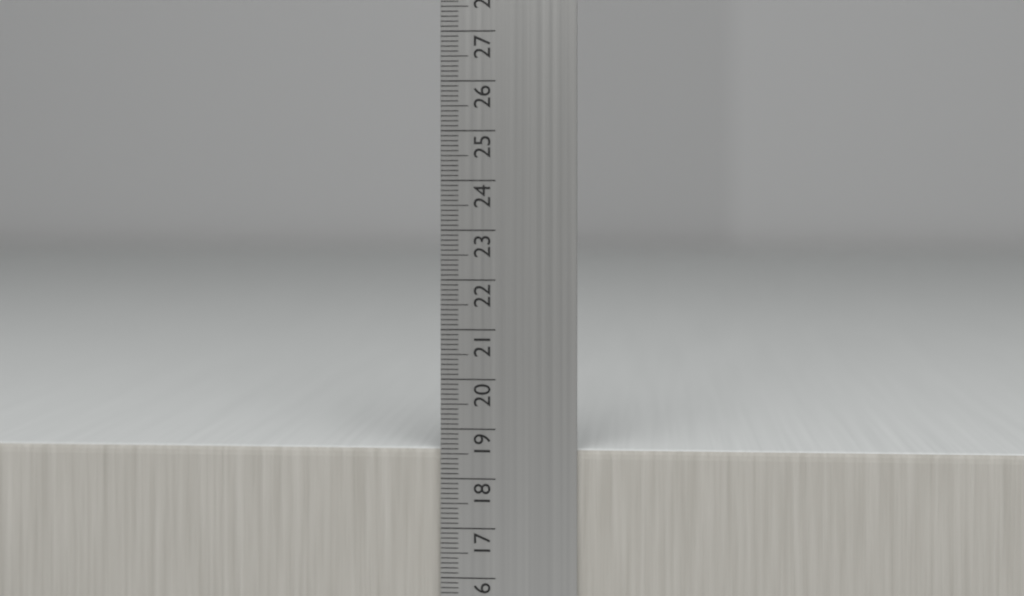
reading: 18.6 cm
